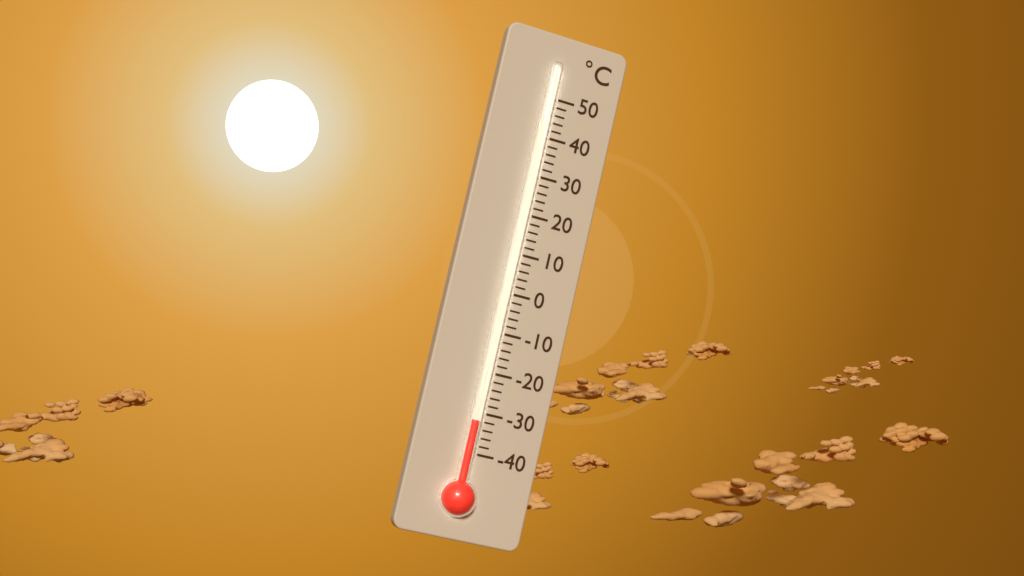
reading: -32 °C
